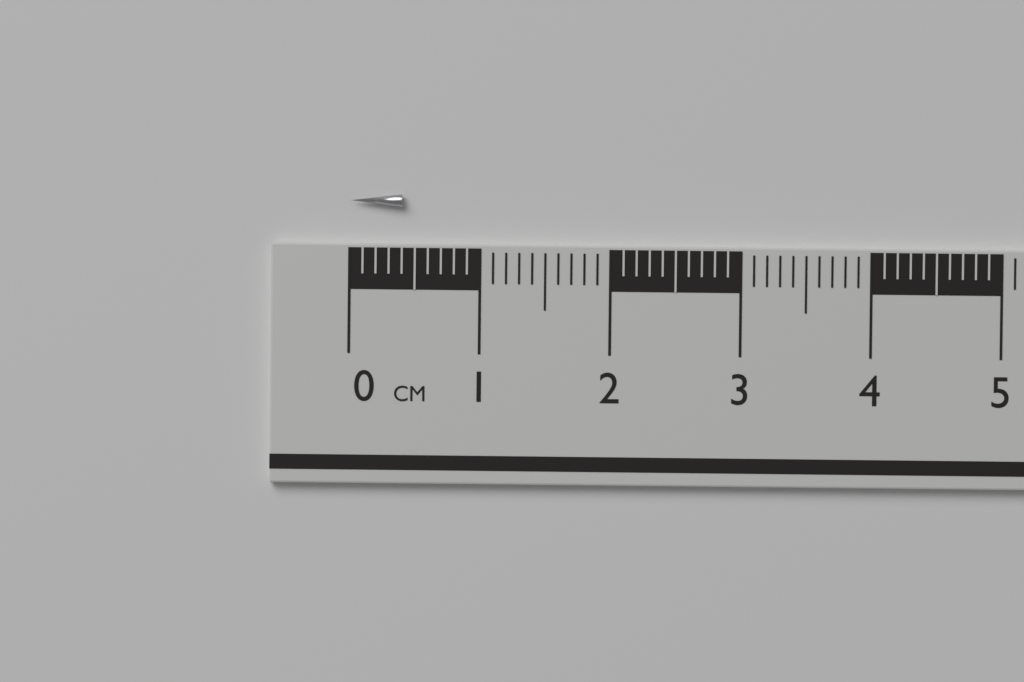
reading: 0.4 cm
